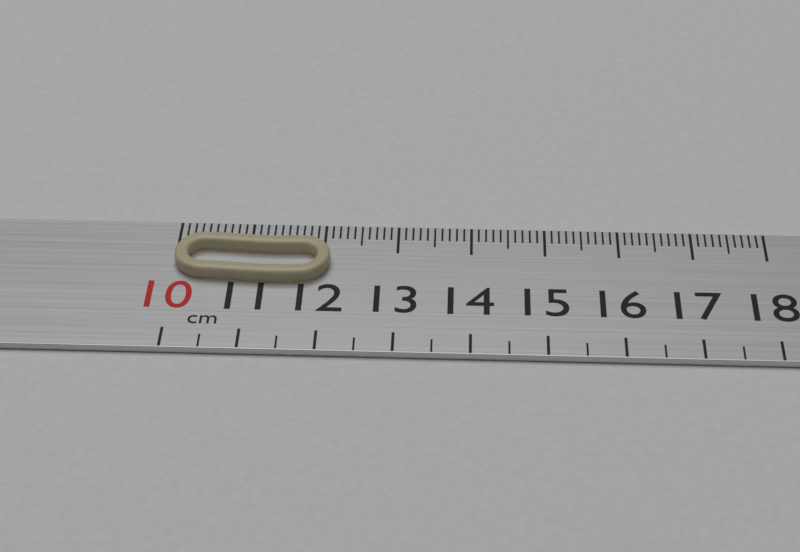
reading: 12.1 cm
